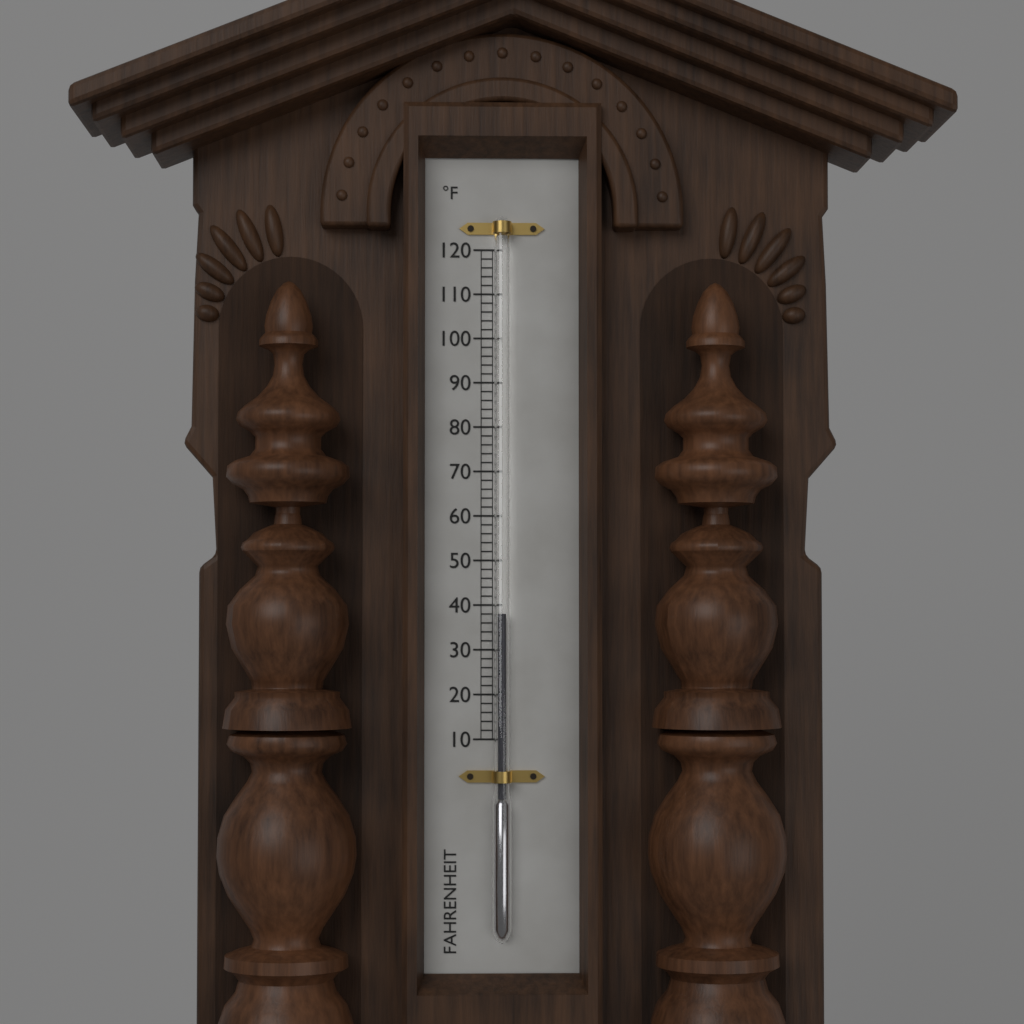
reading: 38 °F
